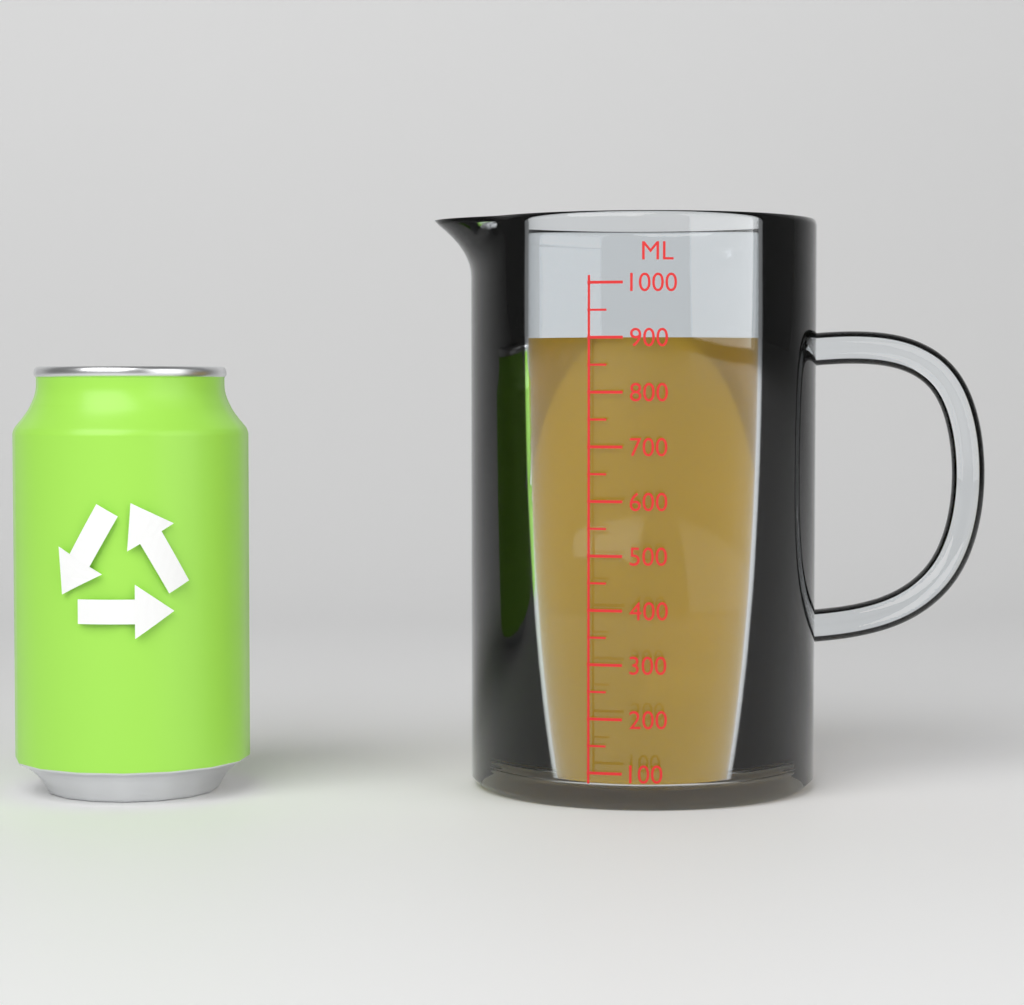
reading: 900 ml
